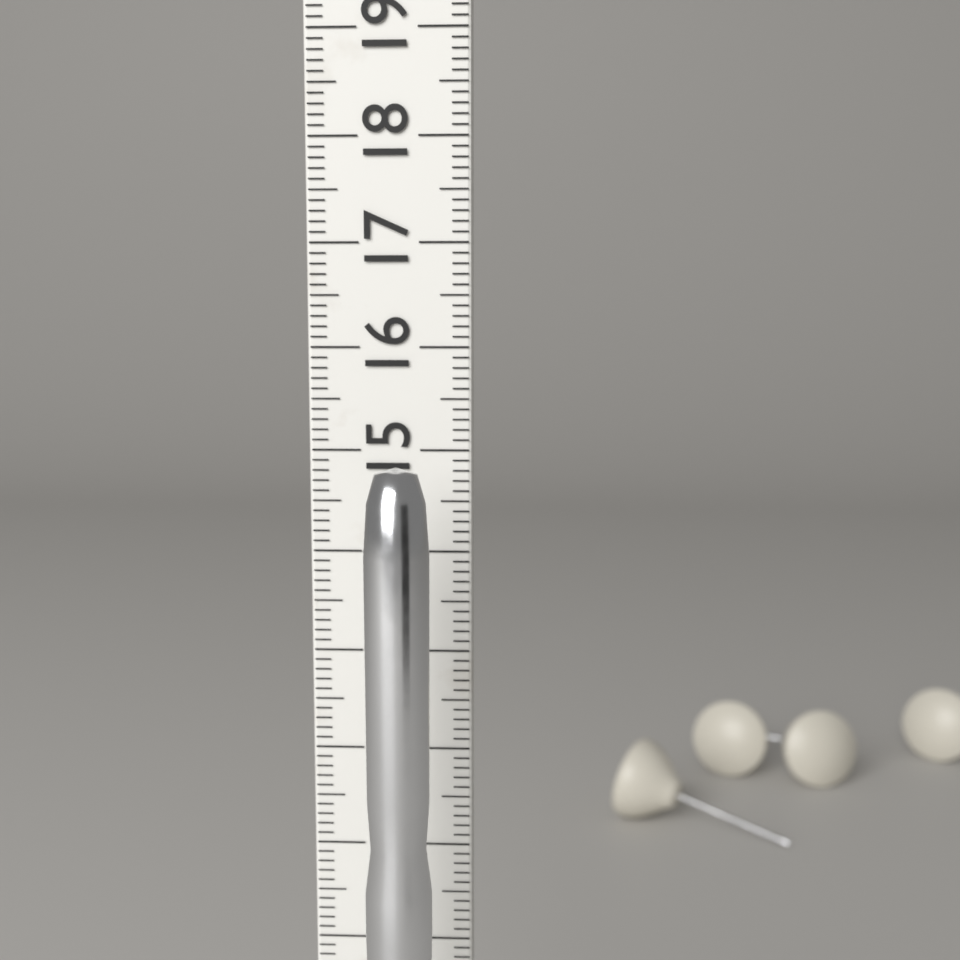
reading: 15.0 cm
